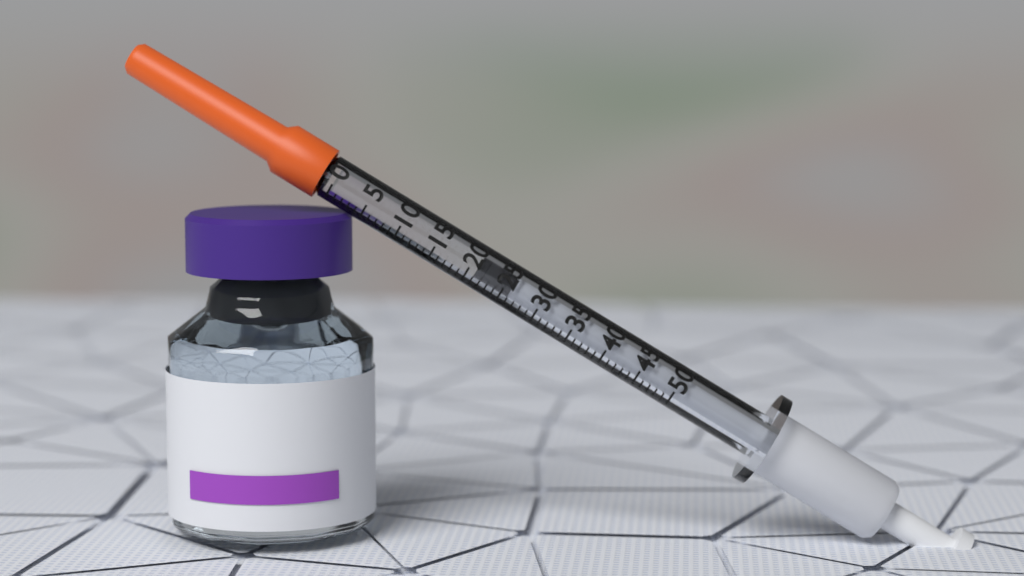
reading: 21 (no unit)
